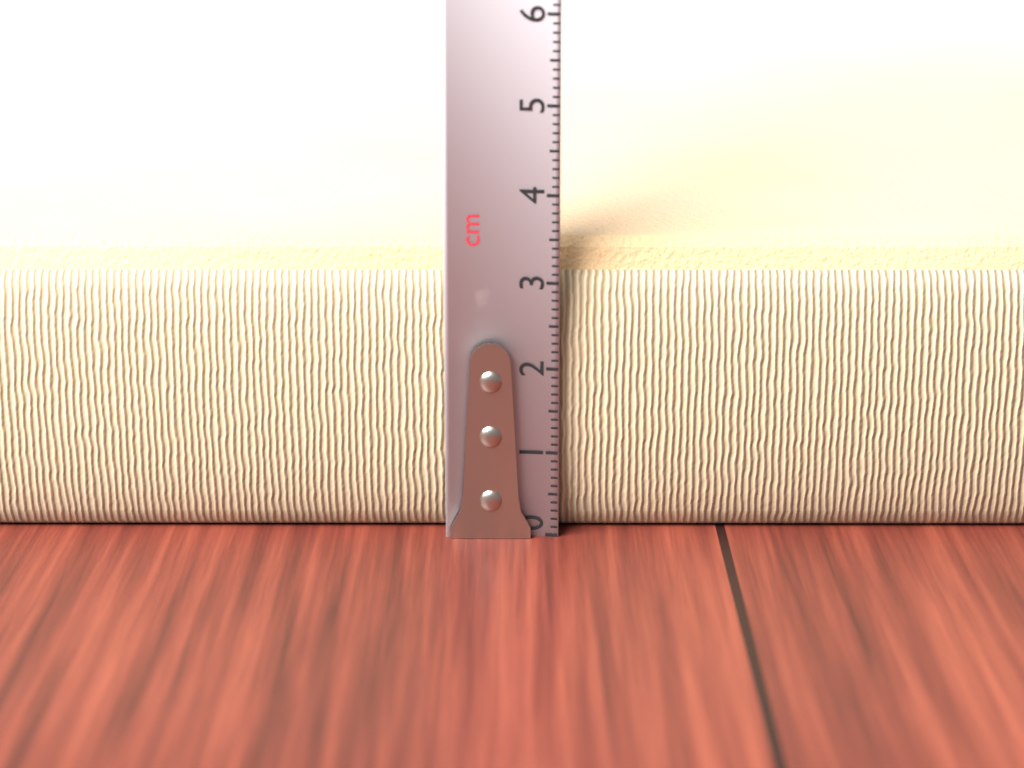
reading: 3.4 cm
